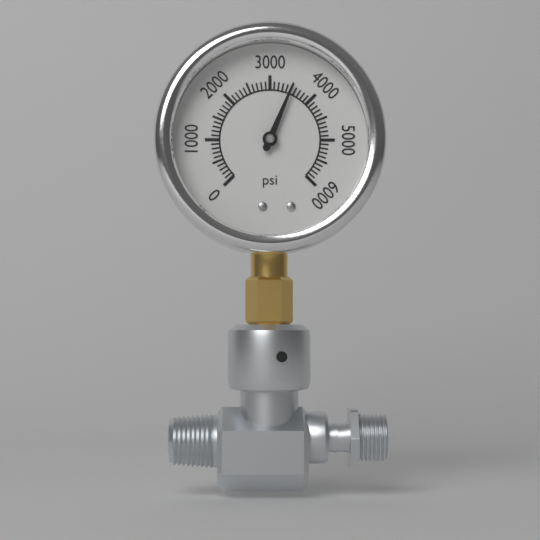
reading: 3500 psi
